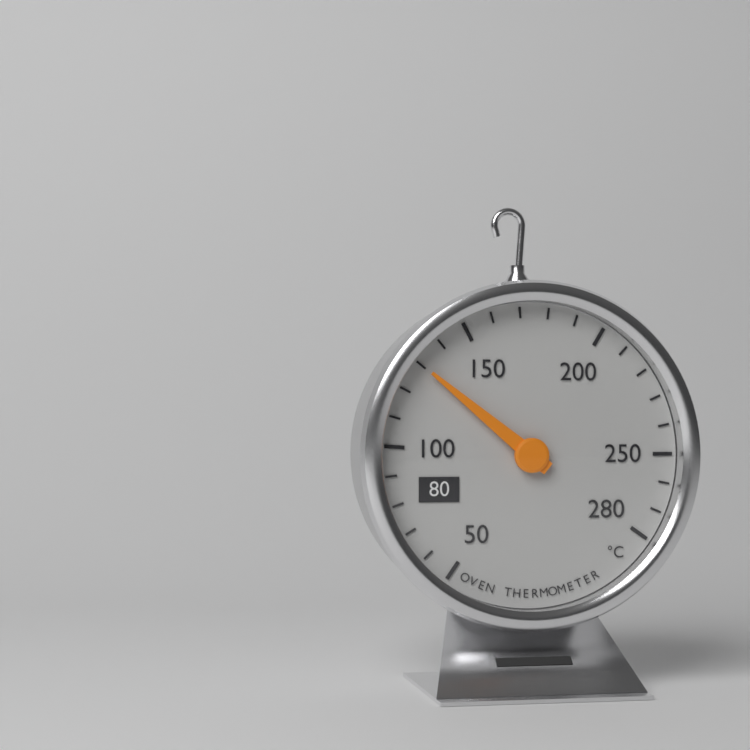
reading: 130 °C
